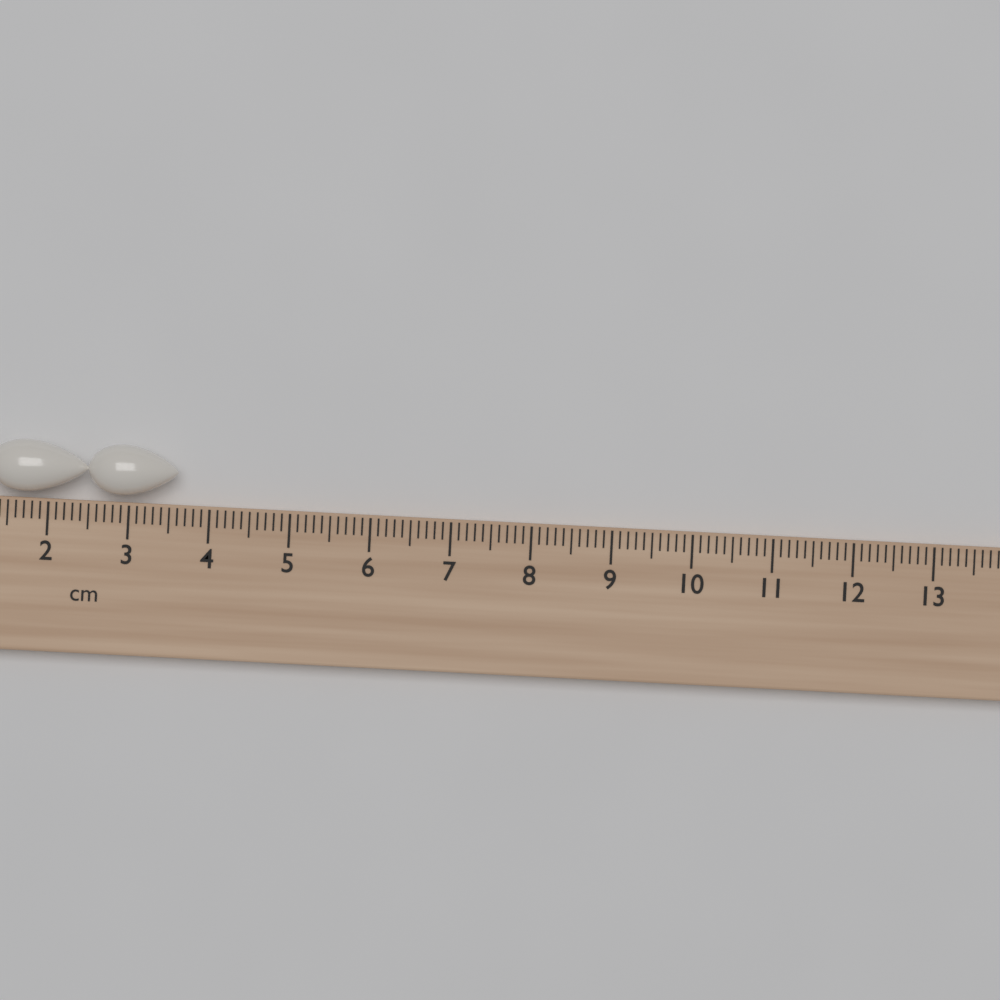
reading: 3.6 cm
